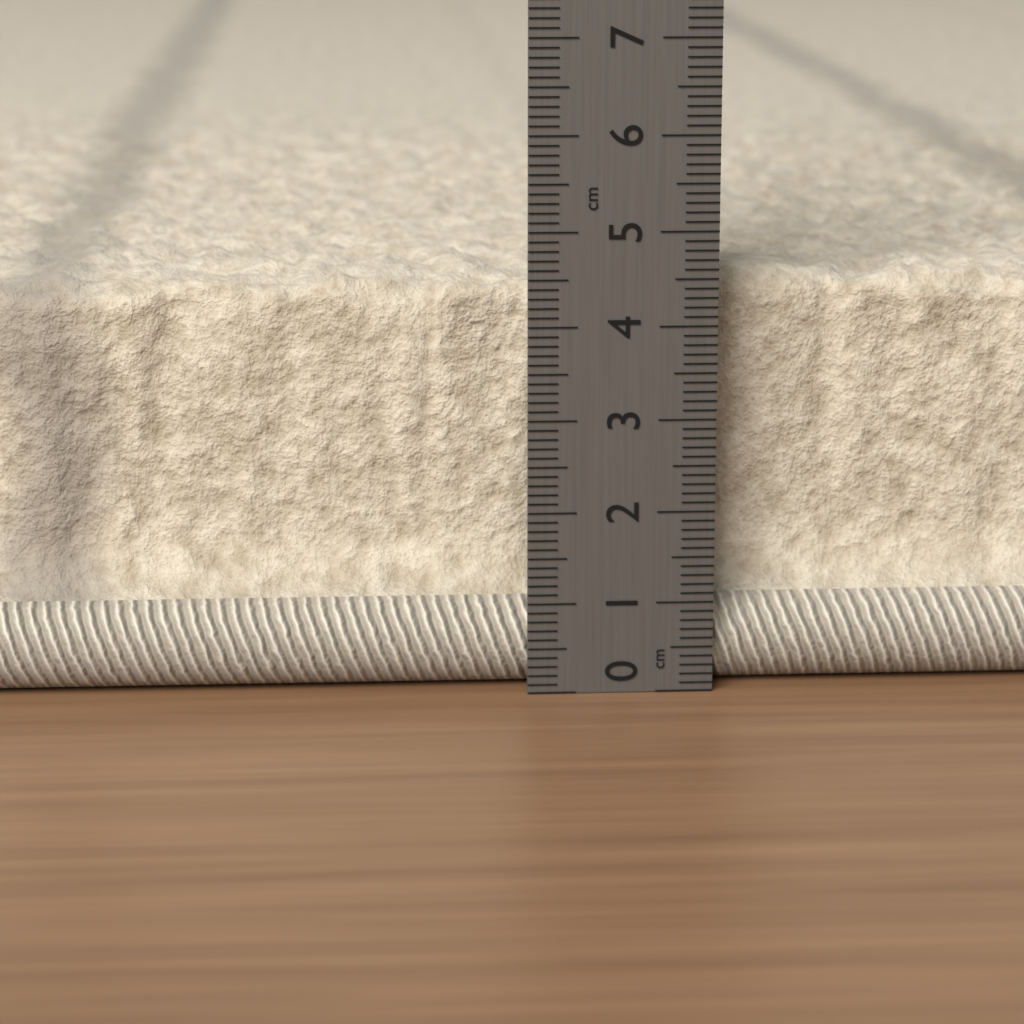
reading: 4.5 cm
